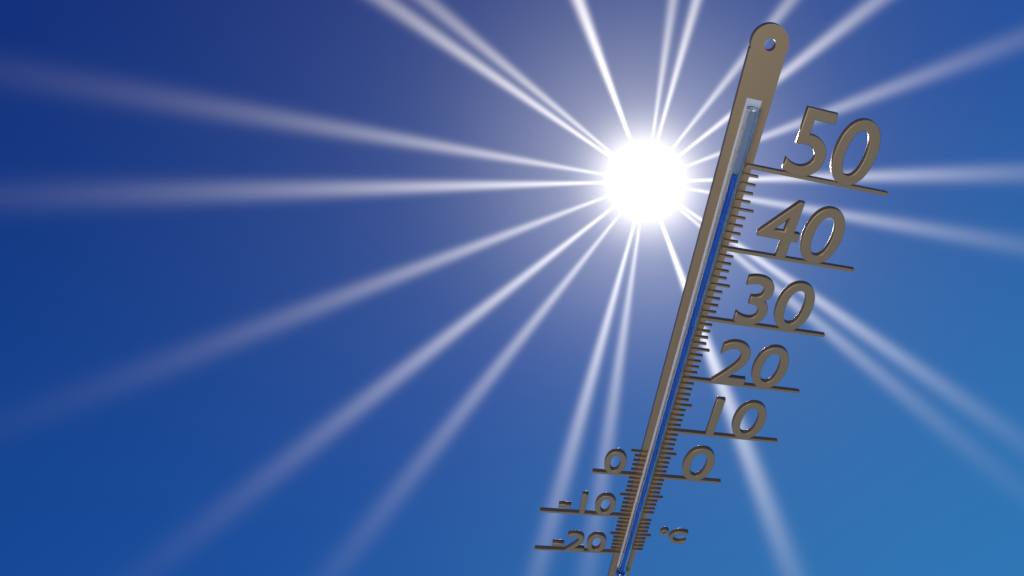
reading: 49 °C
